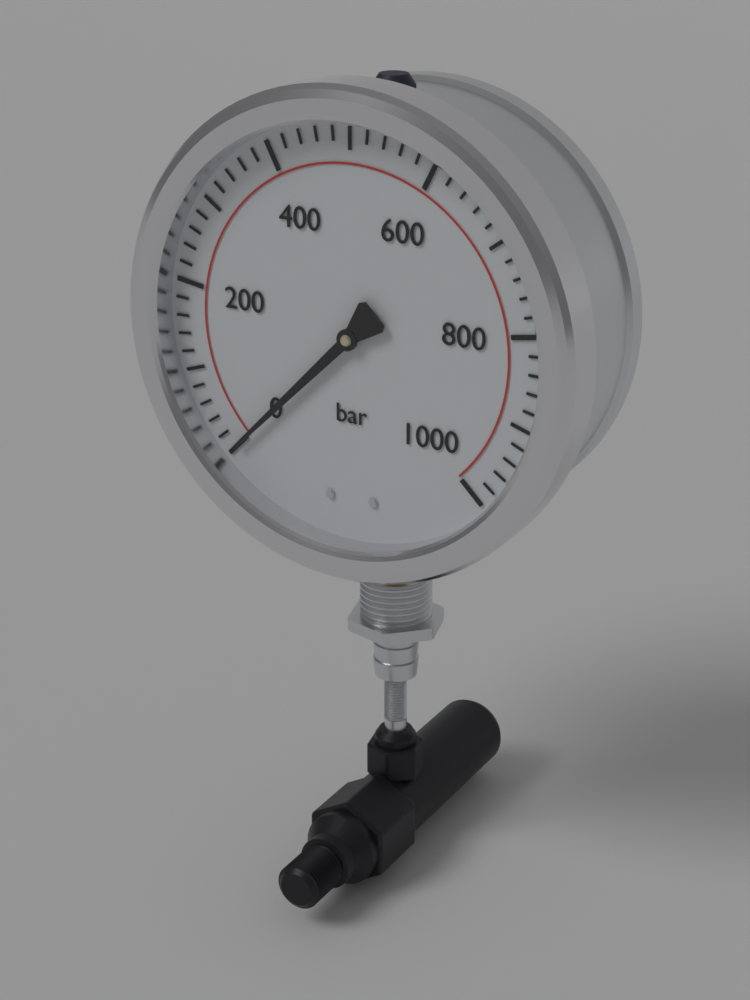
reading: 0 bar
